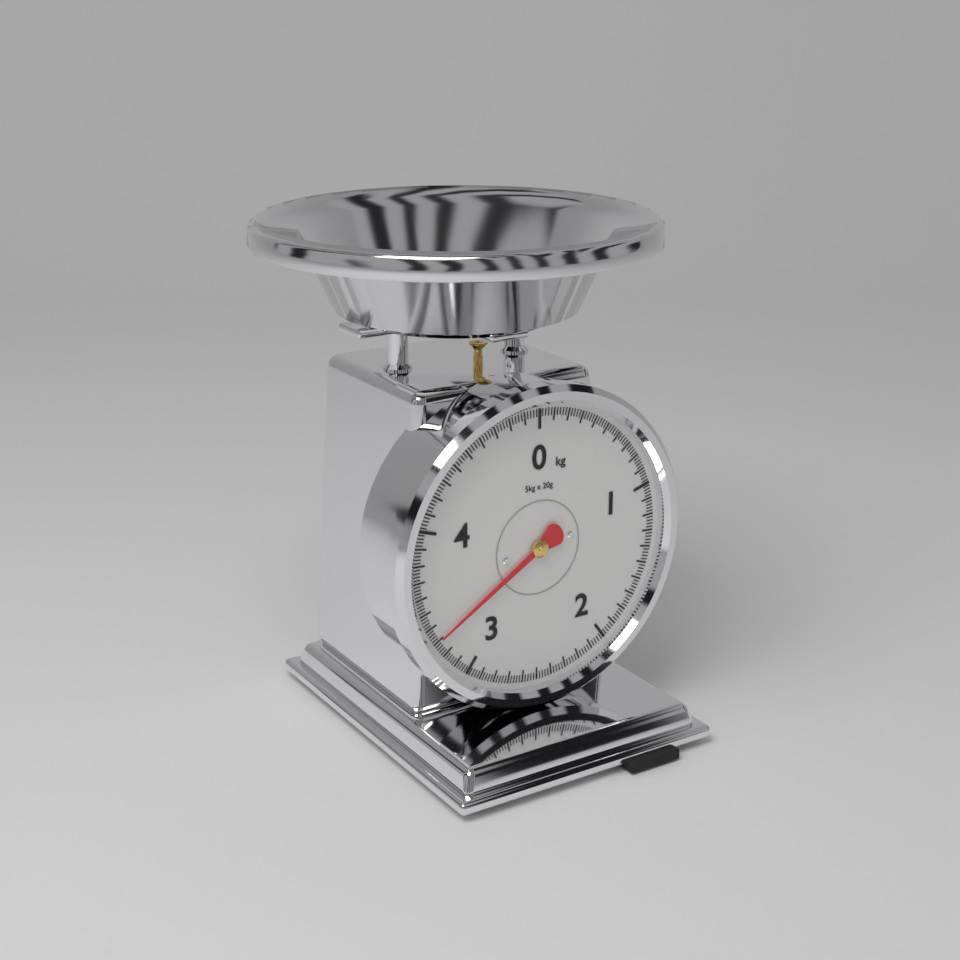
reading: 3.30 kg
